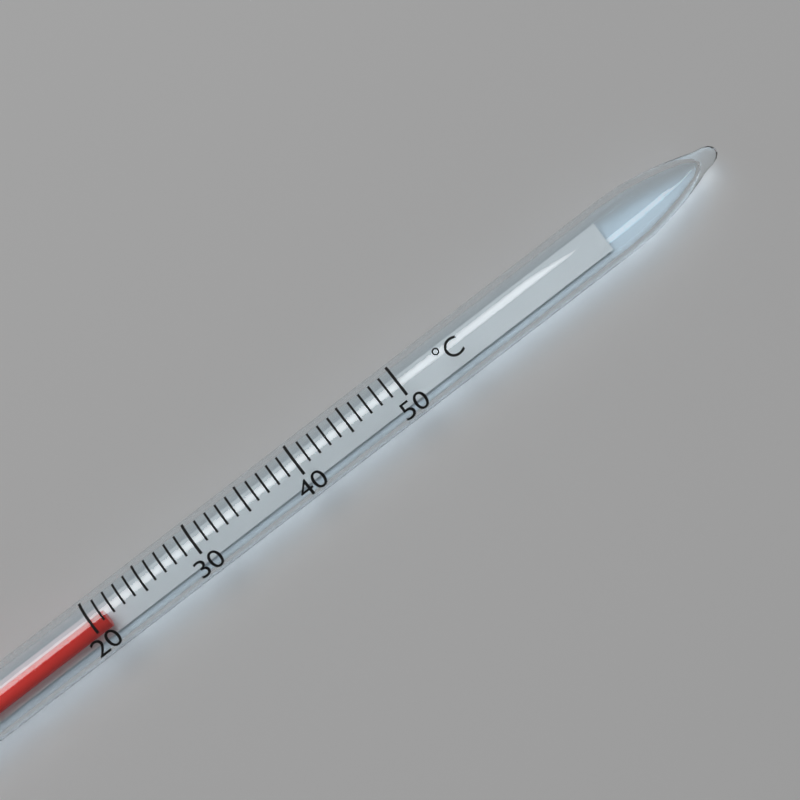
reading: 21 °C
